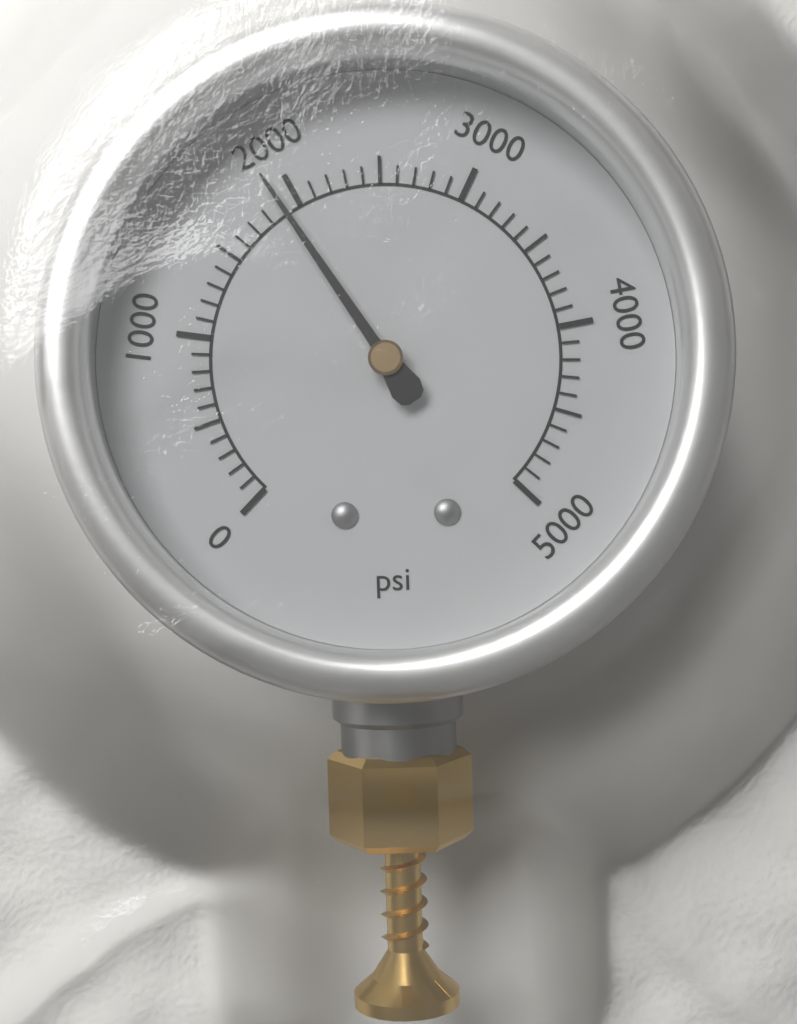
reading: 1900 psi
